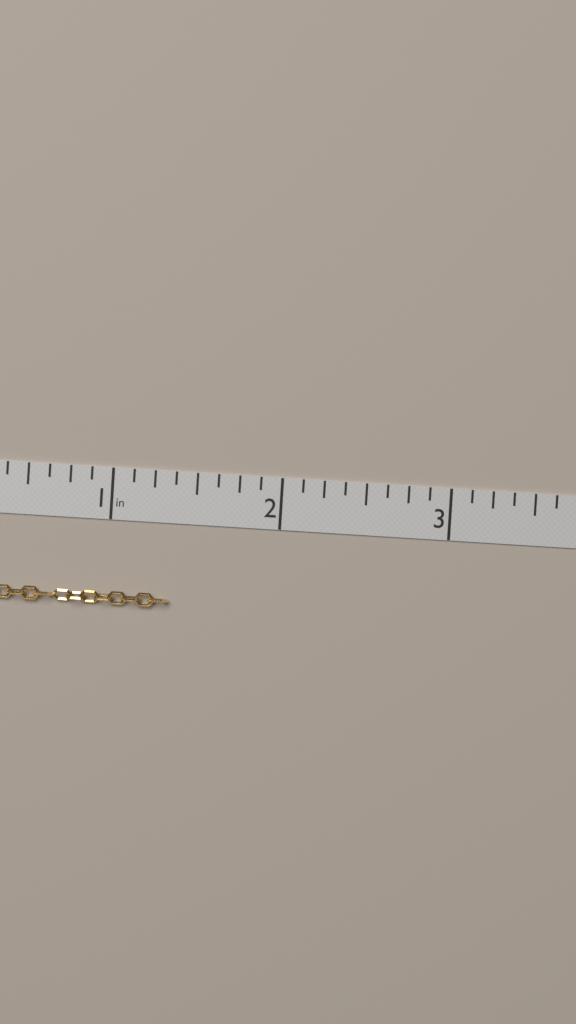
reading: 1.375 in
